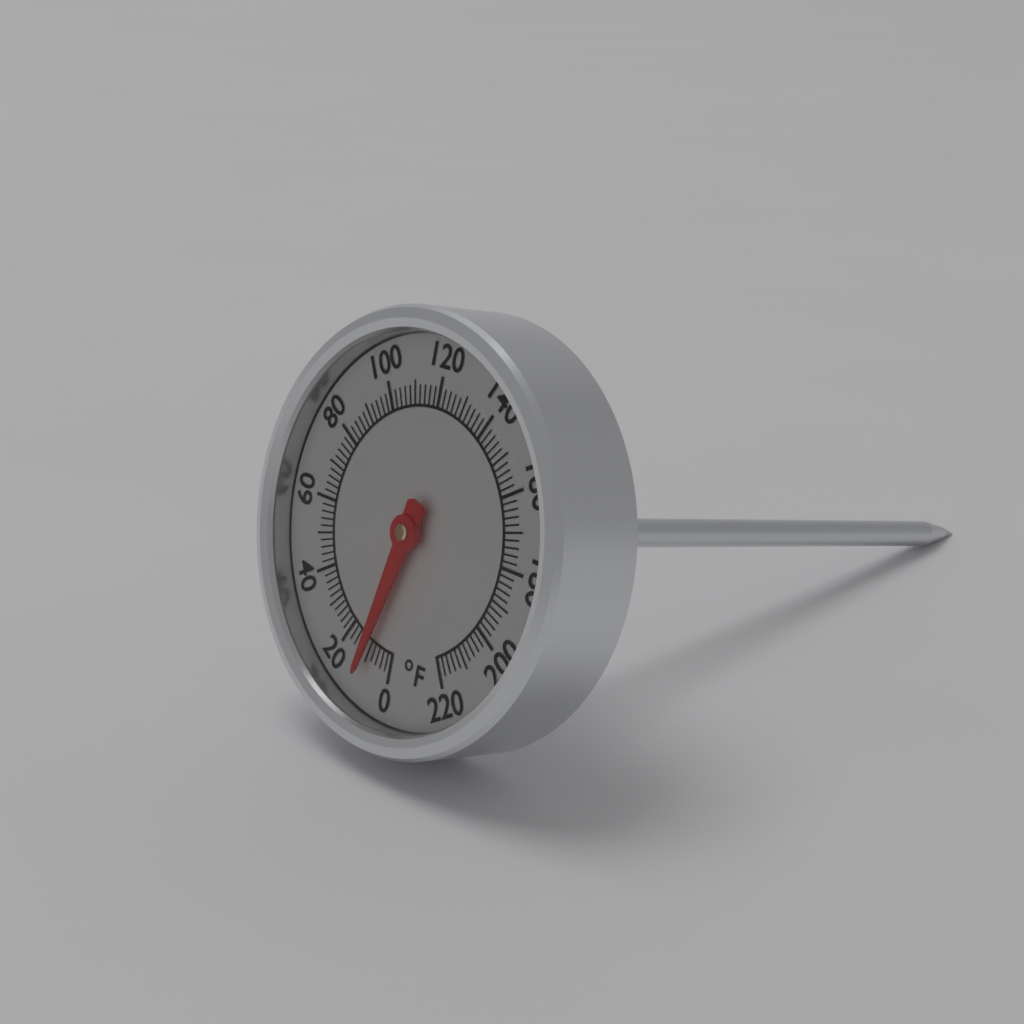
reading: 10 °F
